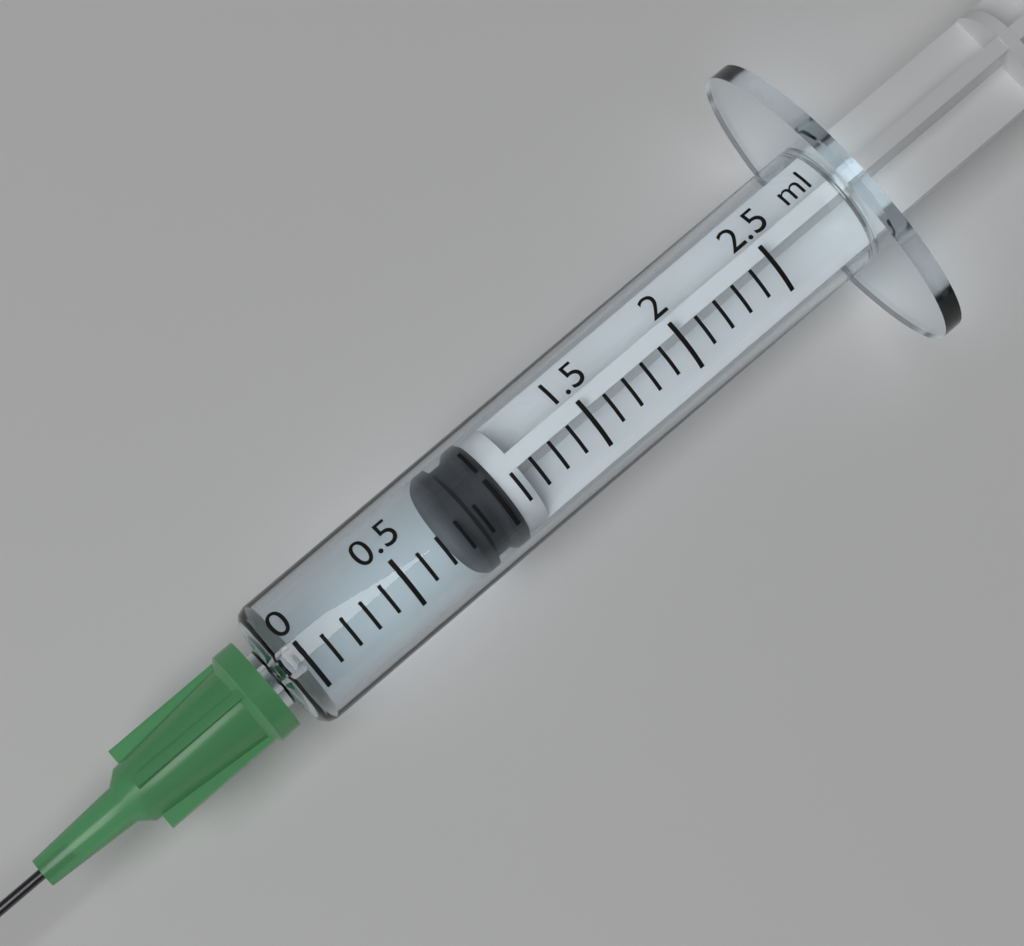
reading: 0.8 ml
